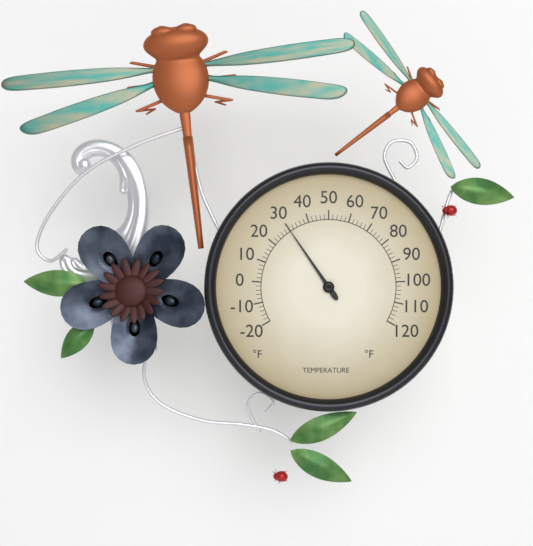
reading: 30 °F
